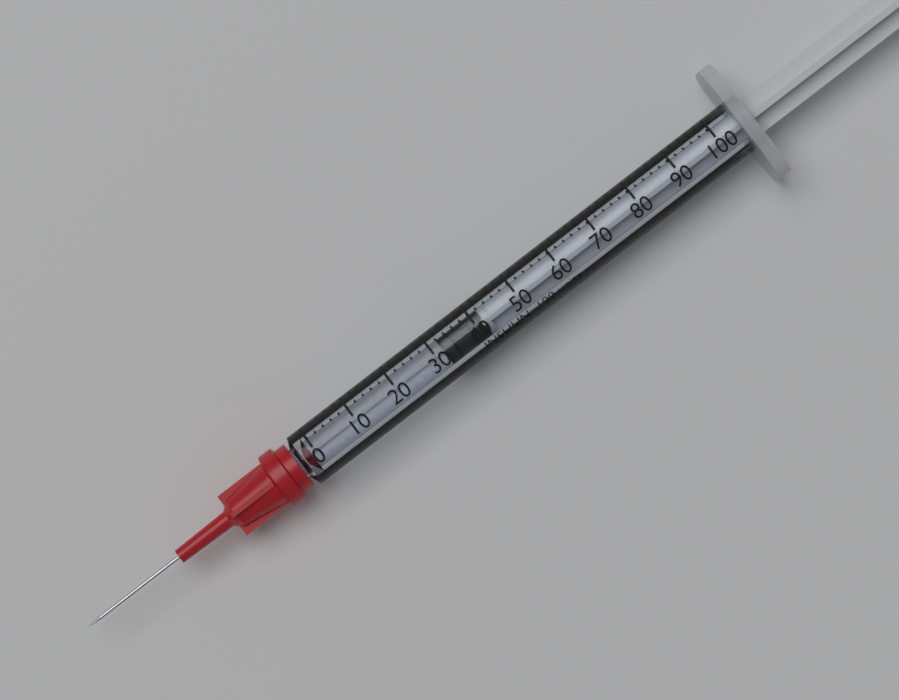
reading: 32 units
